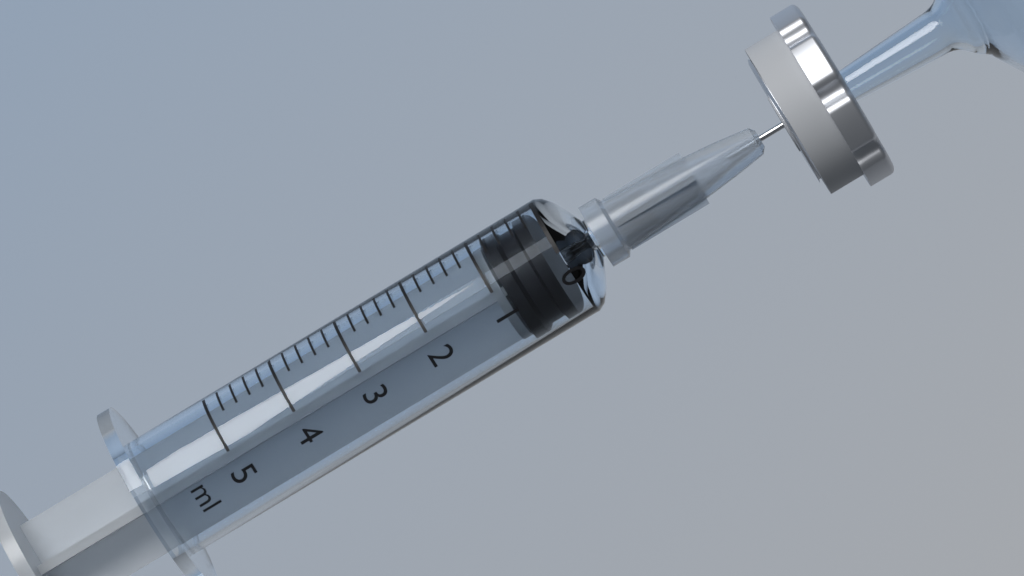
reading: 0.2 ml
